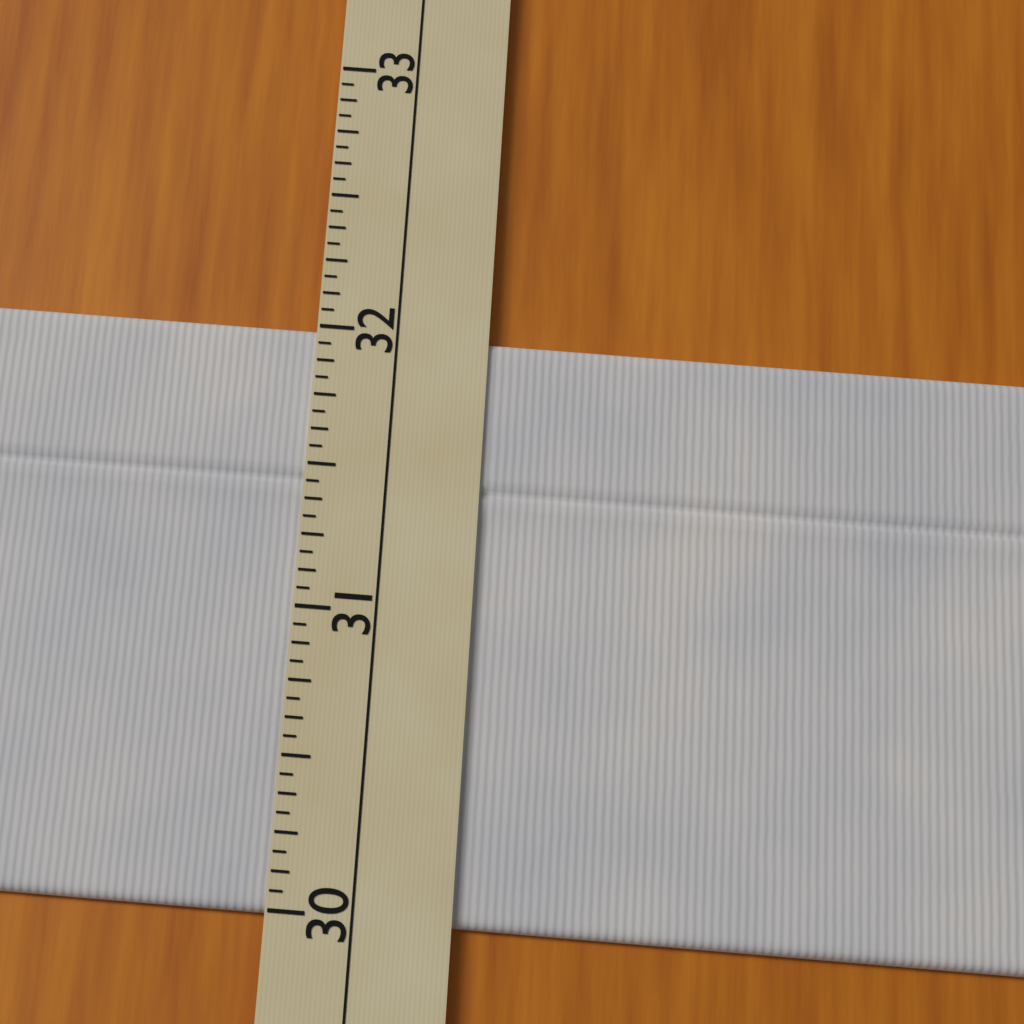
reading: 32.0000 (no unit)
